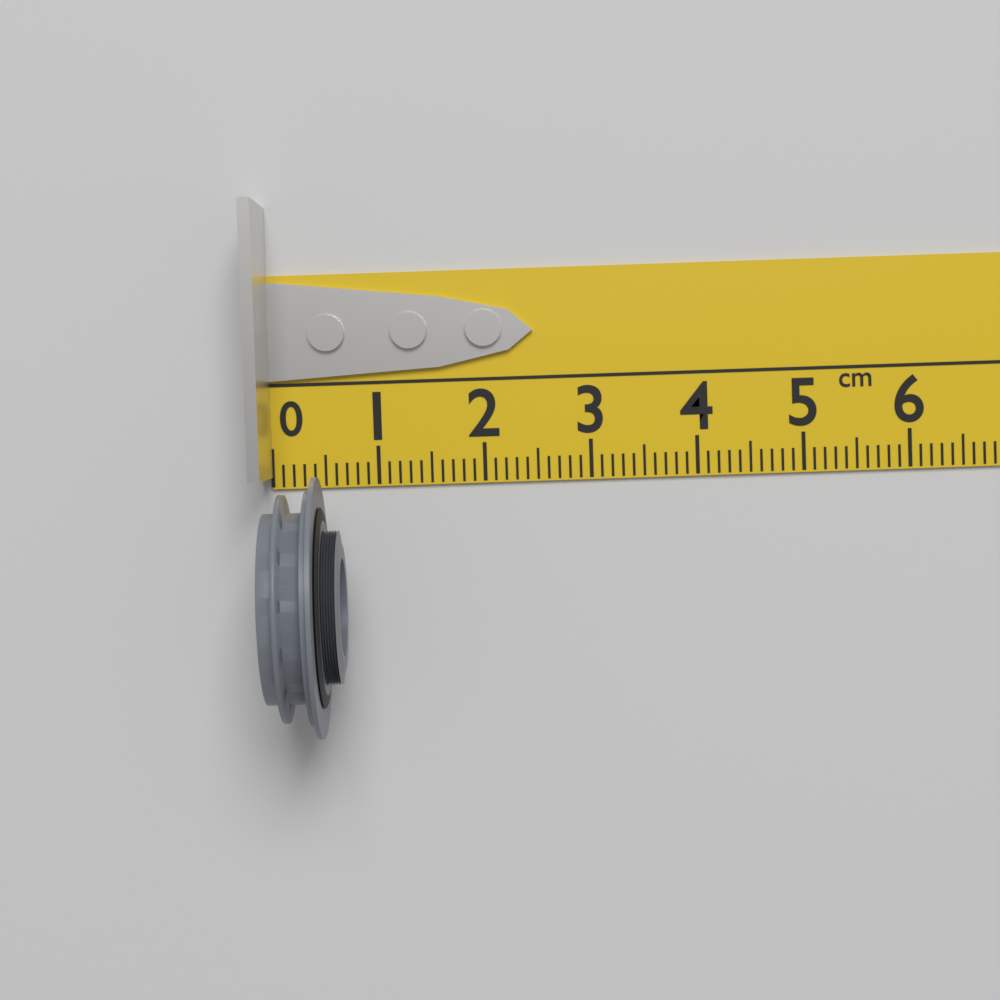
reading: 0.7 cm
